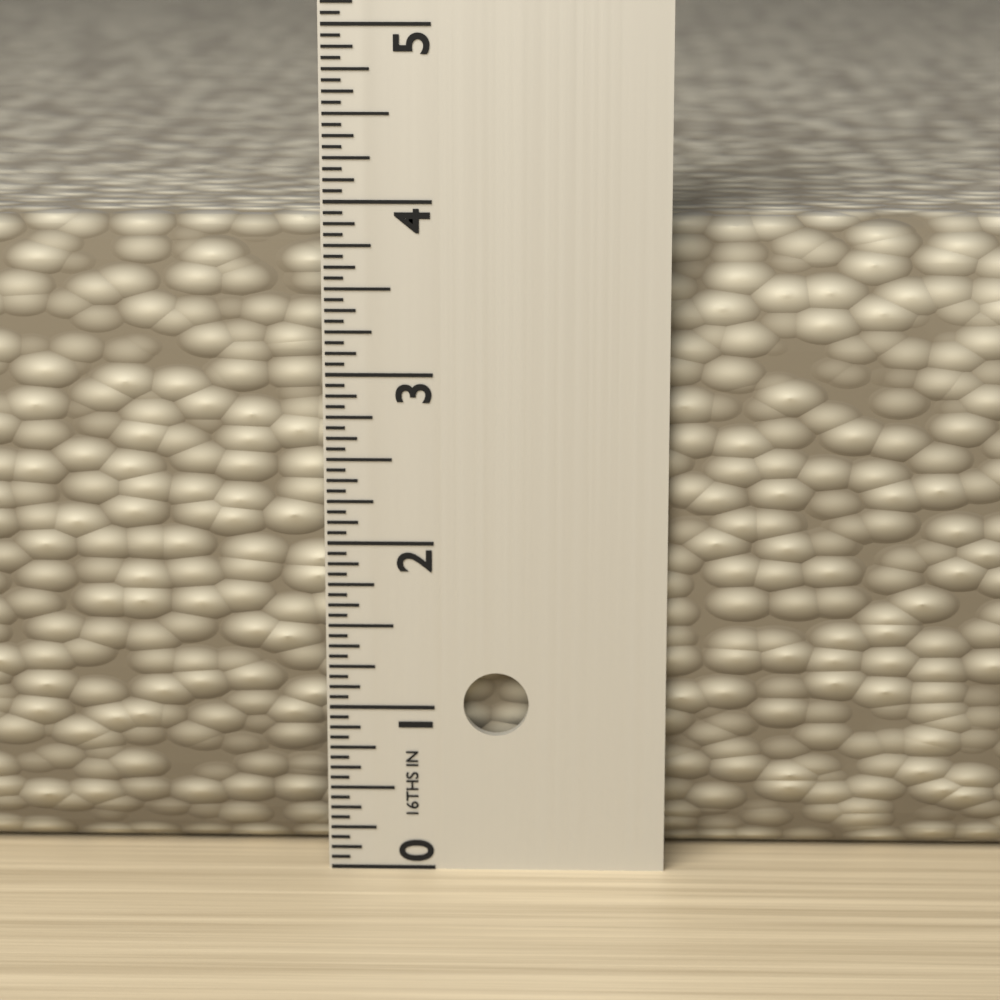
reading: 3.8750 in
